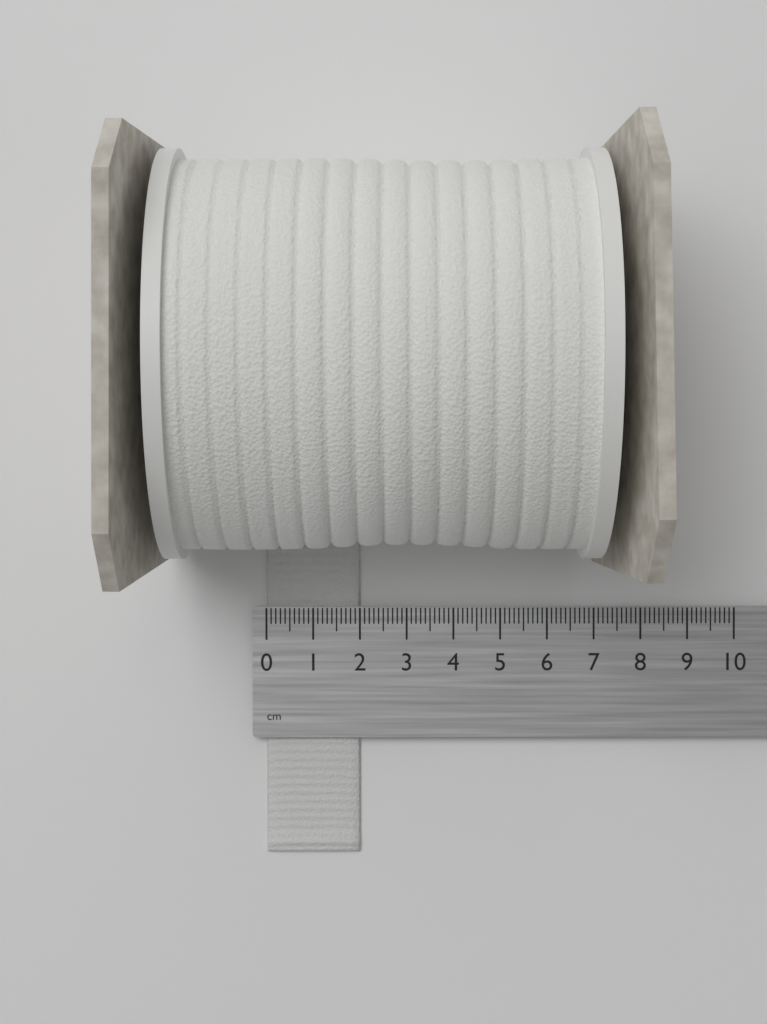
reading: 2.0 cm
